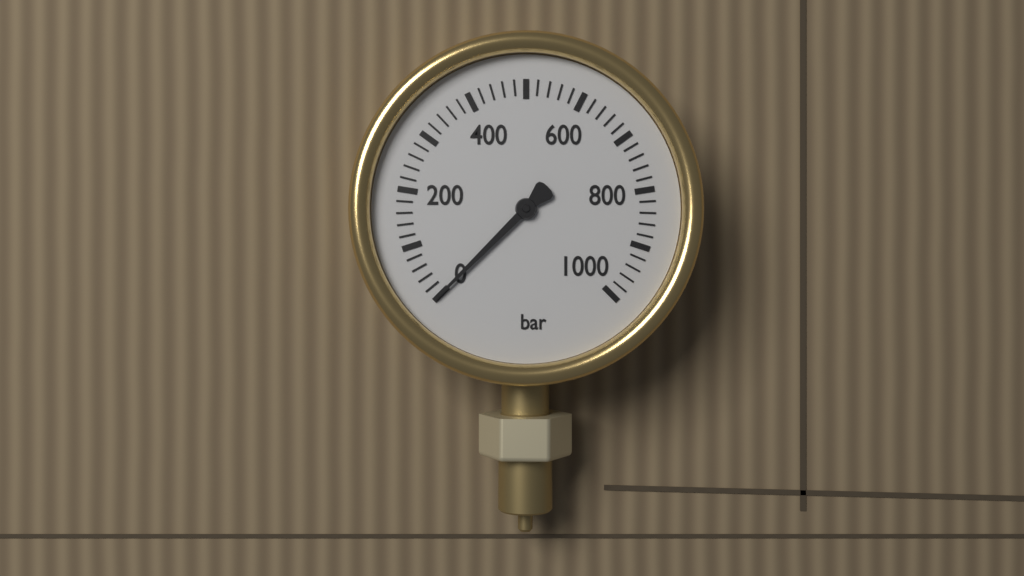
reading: 0 bar
